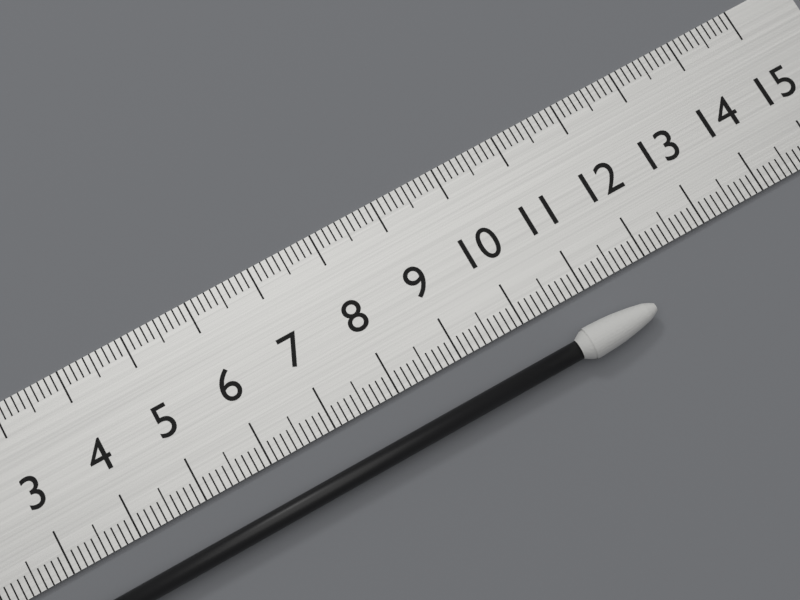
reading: 11.7 cm
